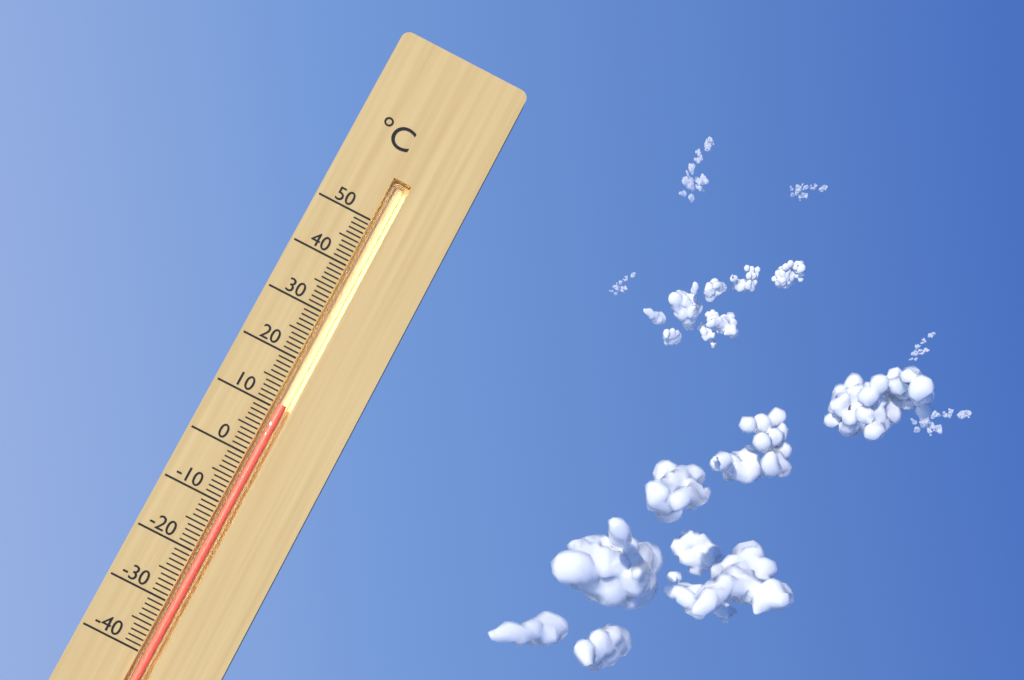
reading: 11 °C
